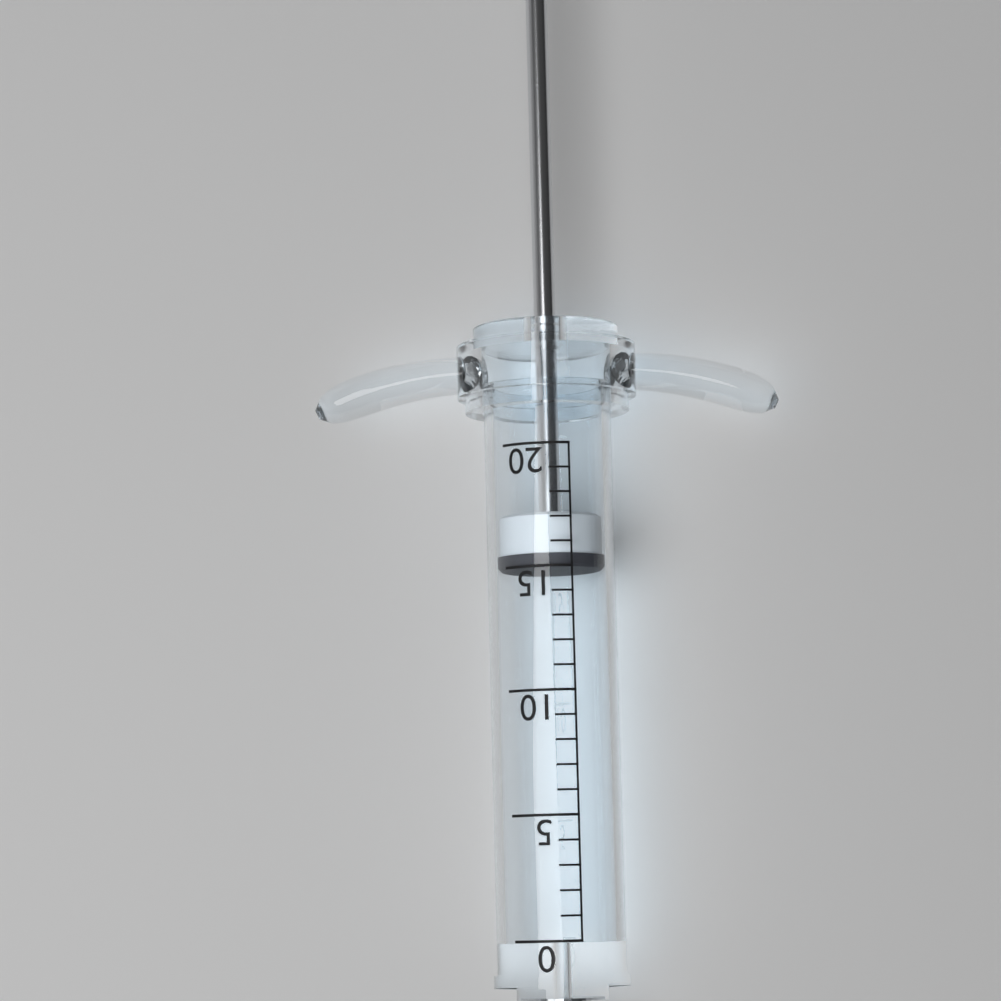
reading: 15 (no unit)
